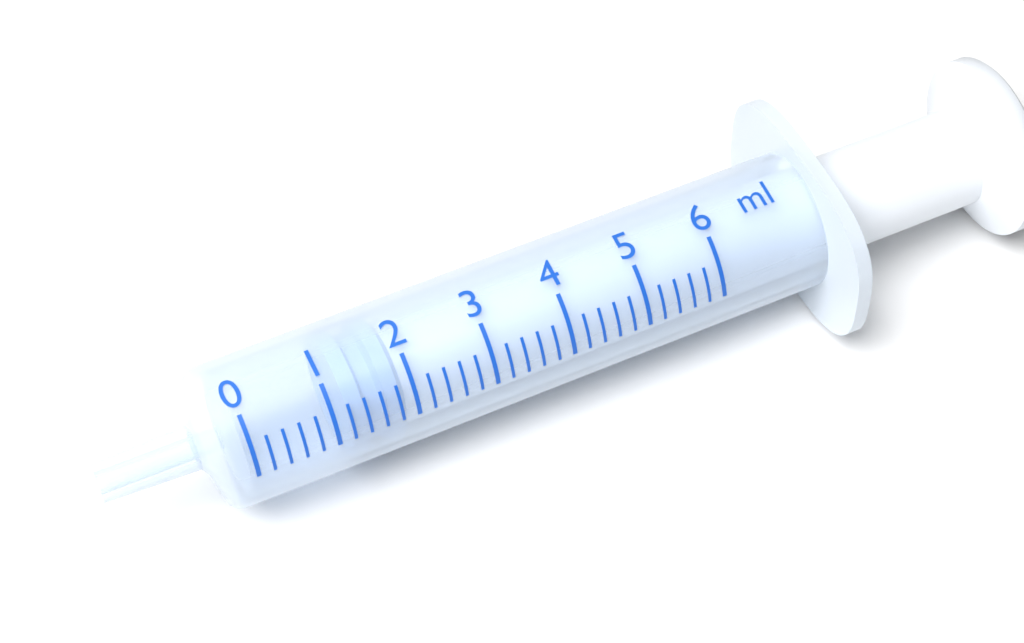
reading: 1.2 ml
